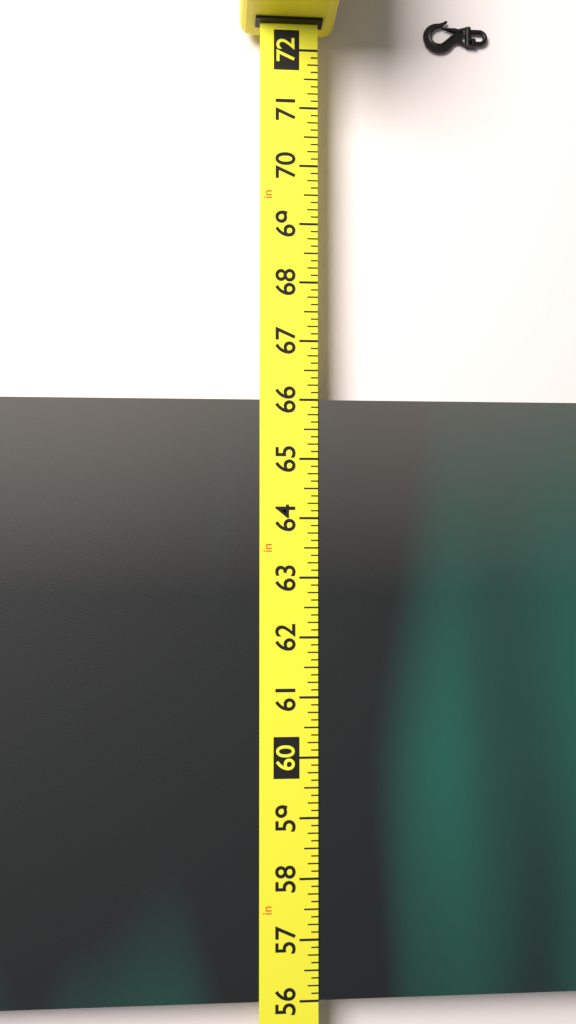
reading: 66.000 in
